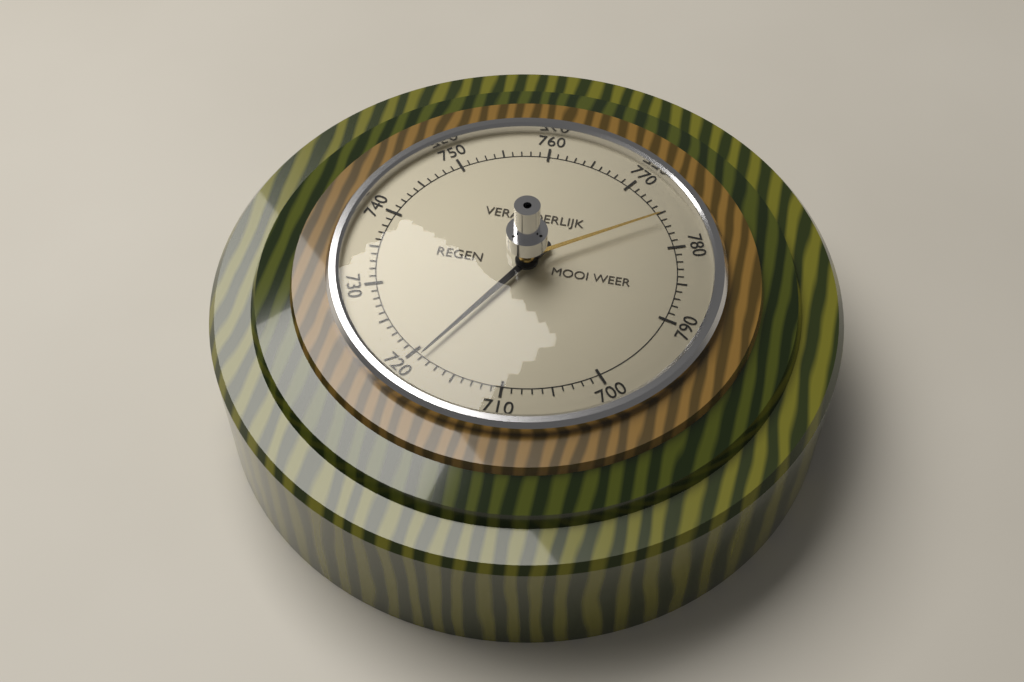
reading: 719 (no unit)
